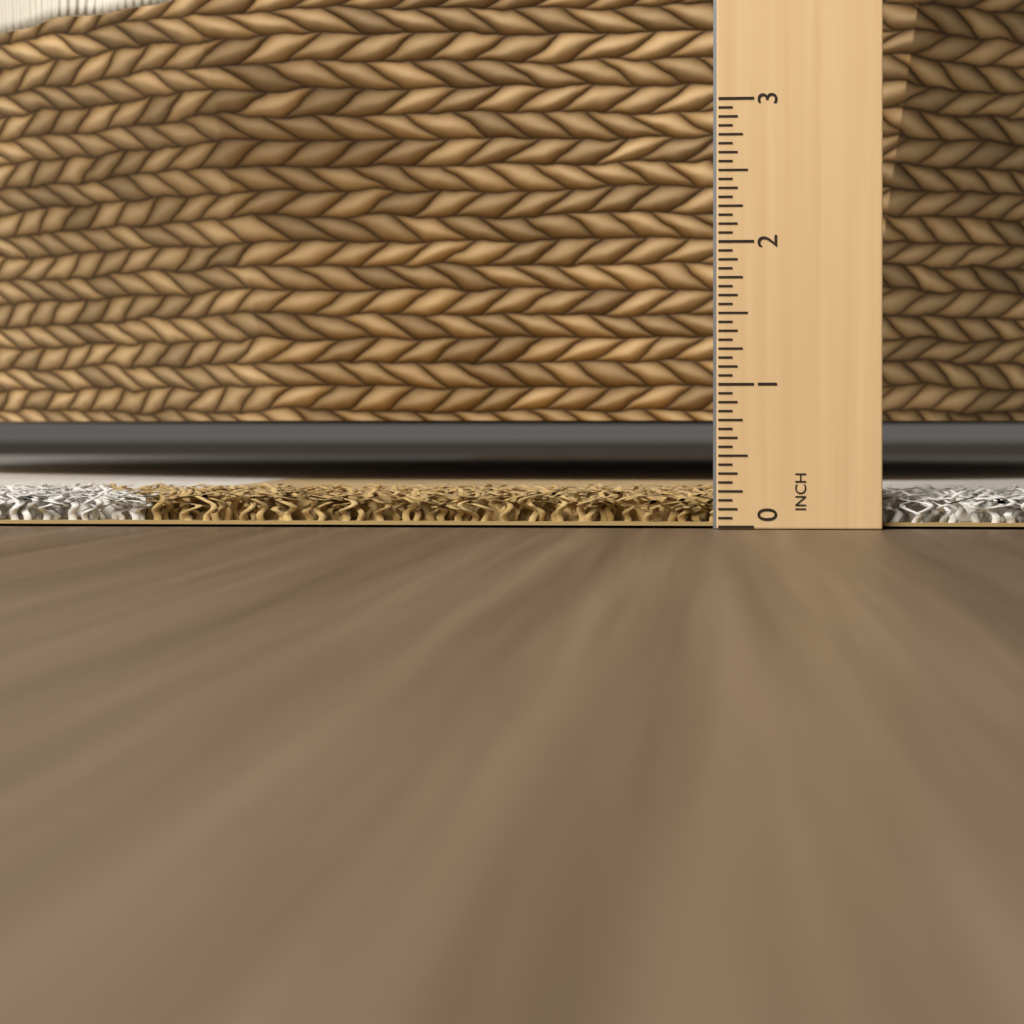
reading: 0.2500 in
